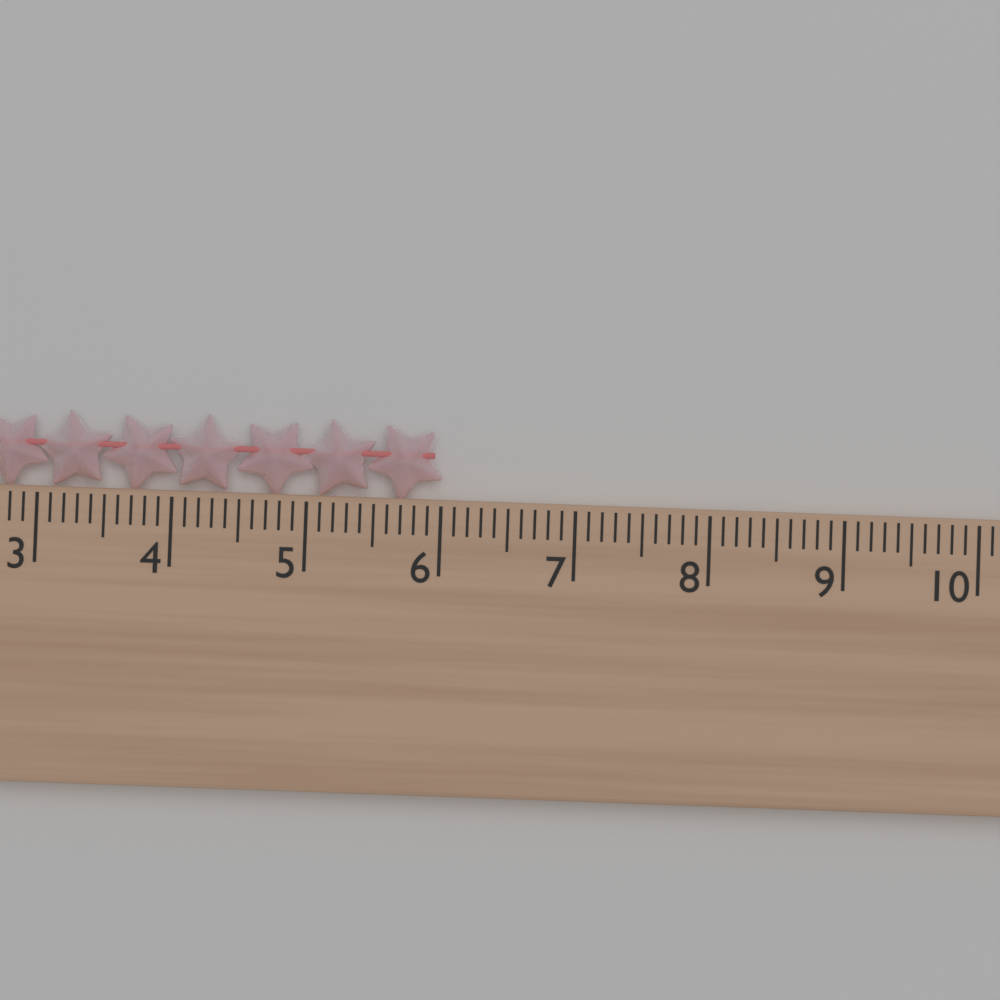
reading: 6.0 cm
